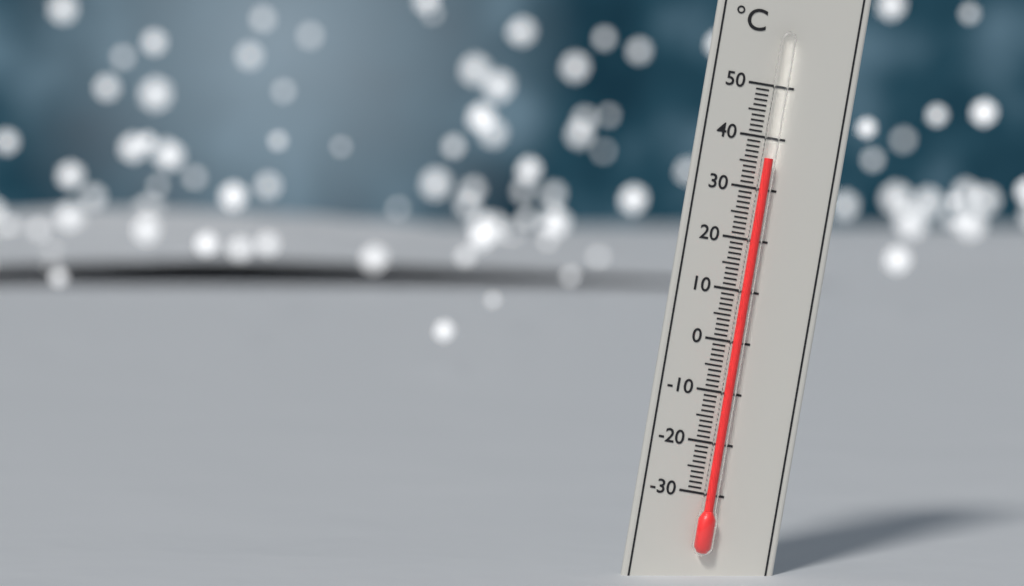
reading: 36 °C
